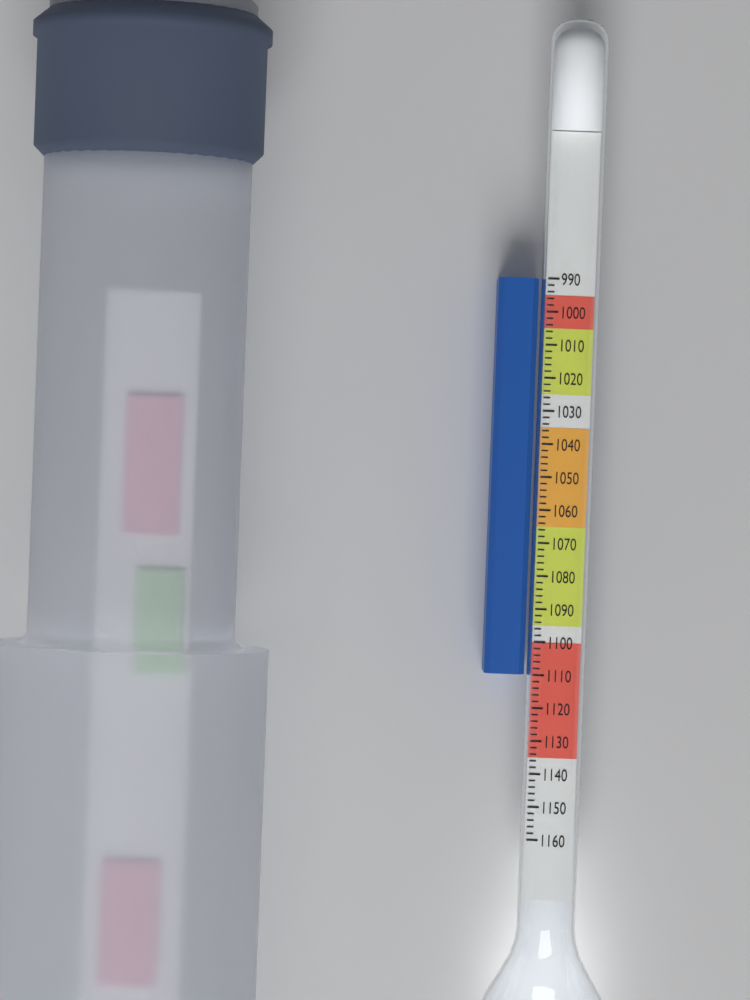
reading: 1110 (no unit)
